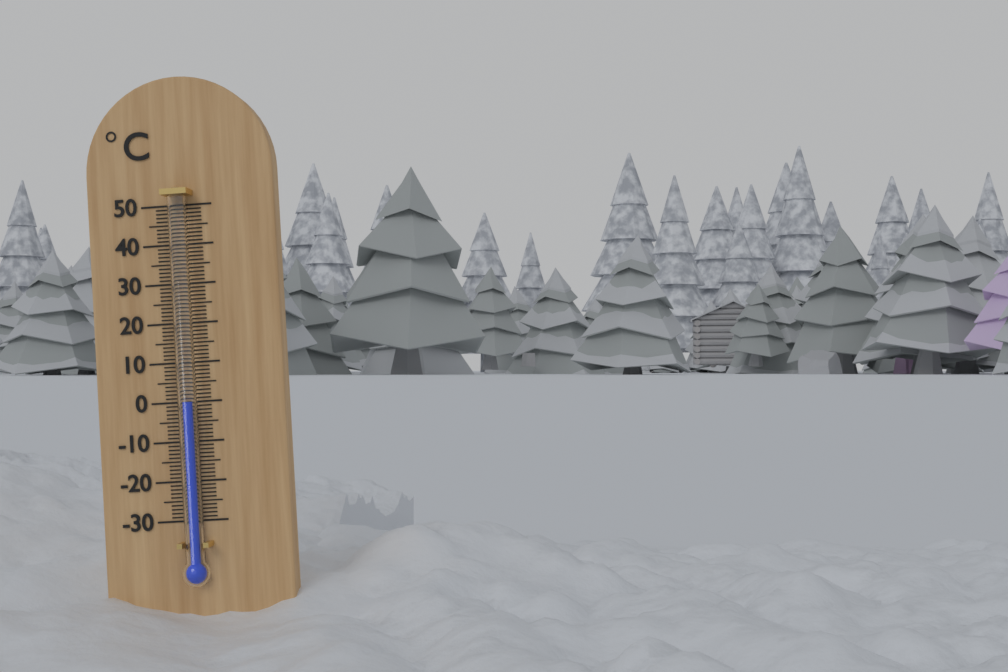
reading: 0 °C
